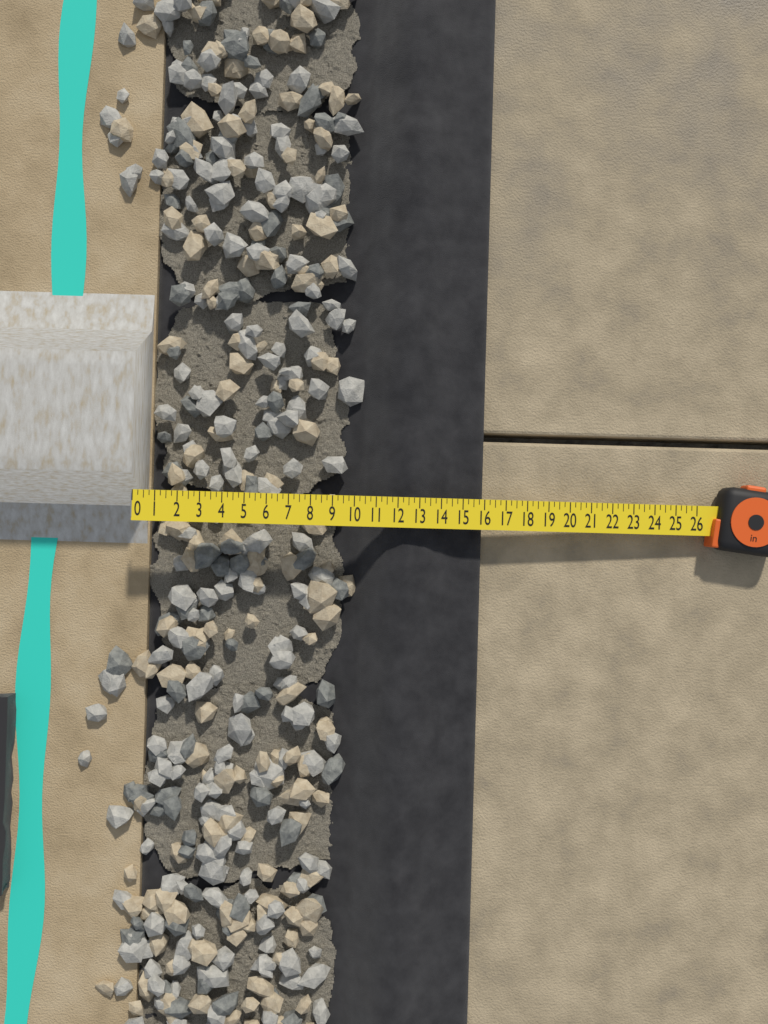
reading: 16.00 in
